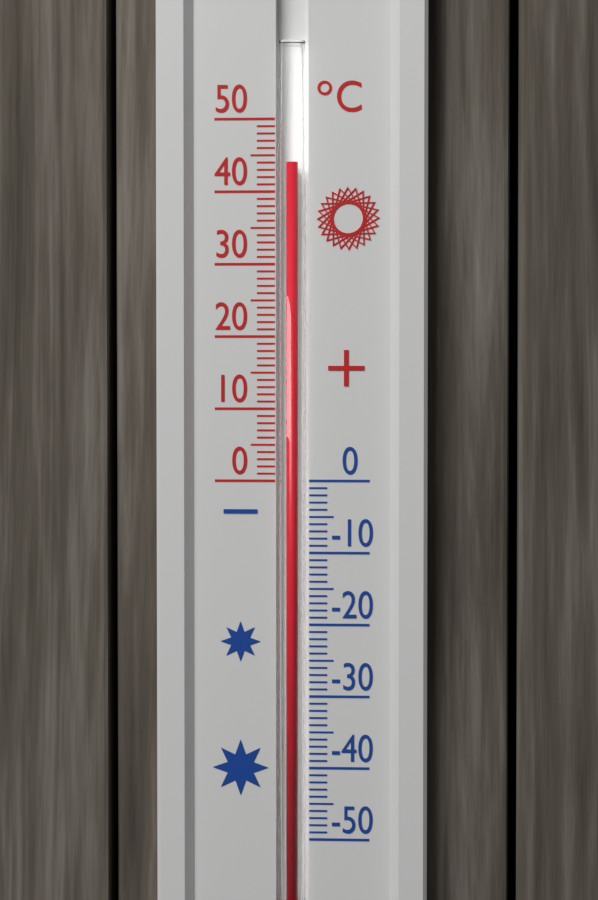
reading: 44 °C
